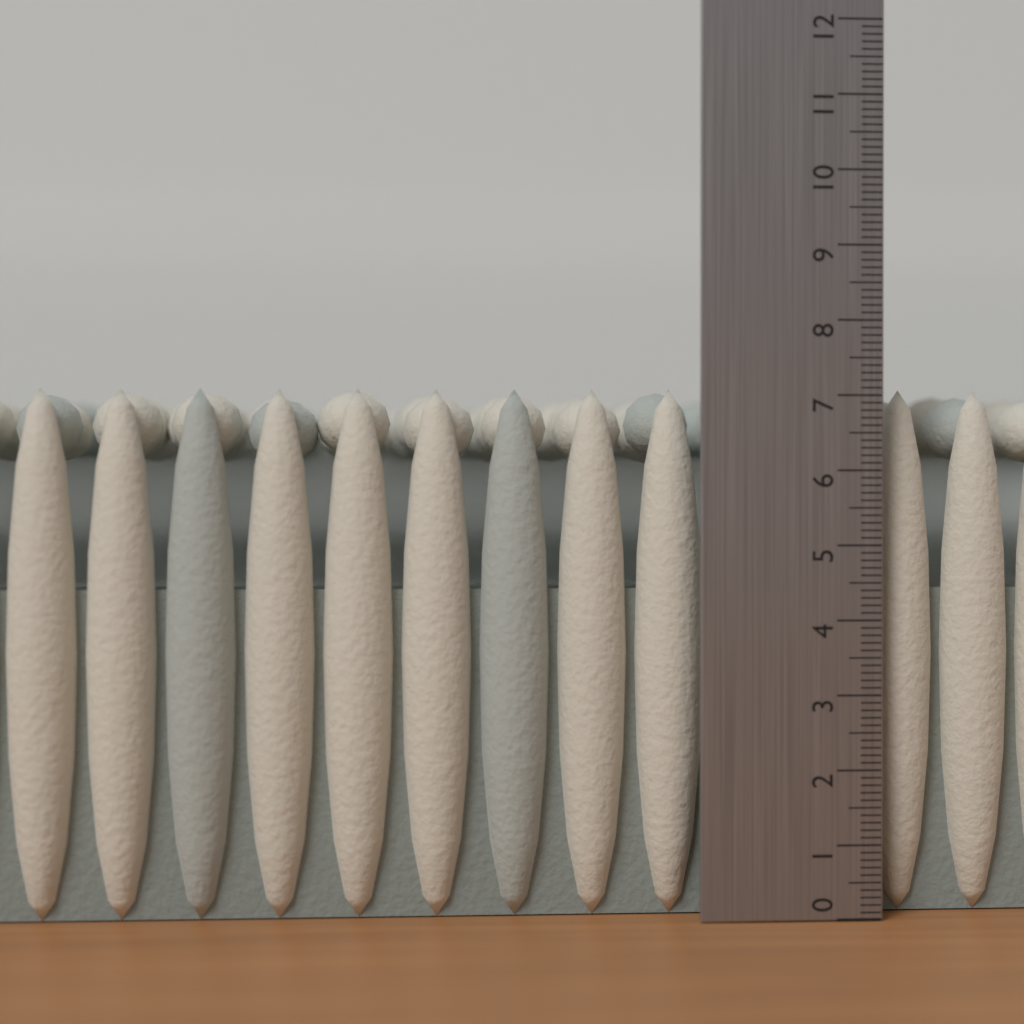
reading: 7.1 (no unit)
